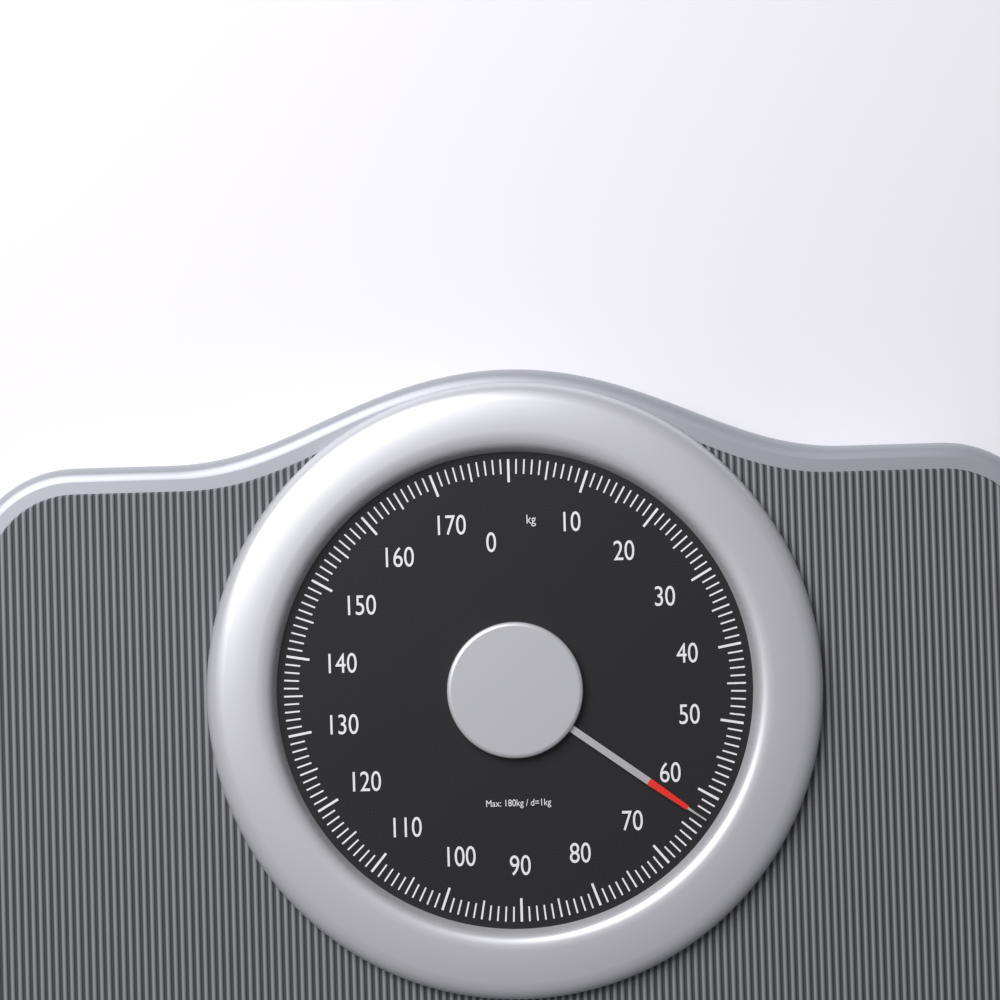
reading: 63 kg
